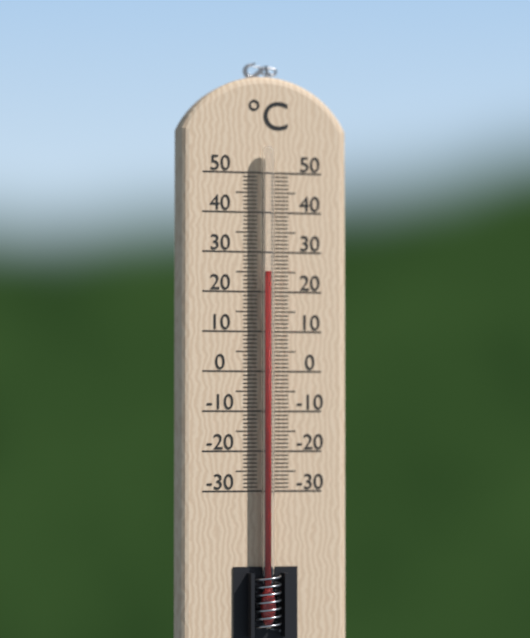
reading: 25 °C
